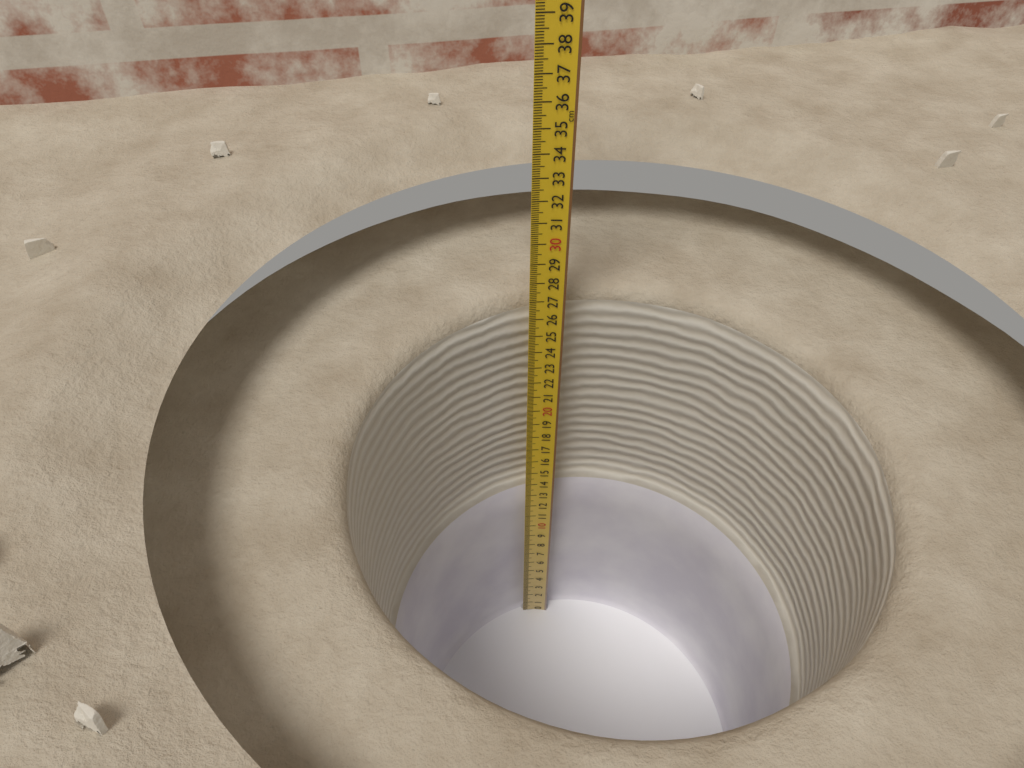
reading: 26.7 cm
